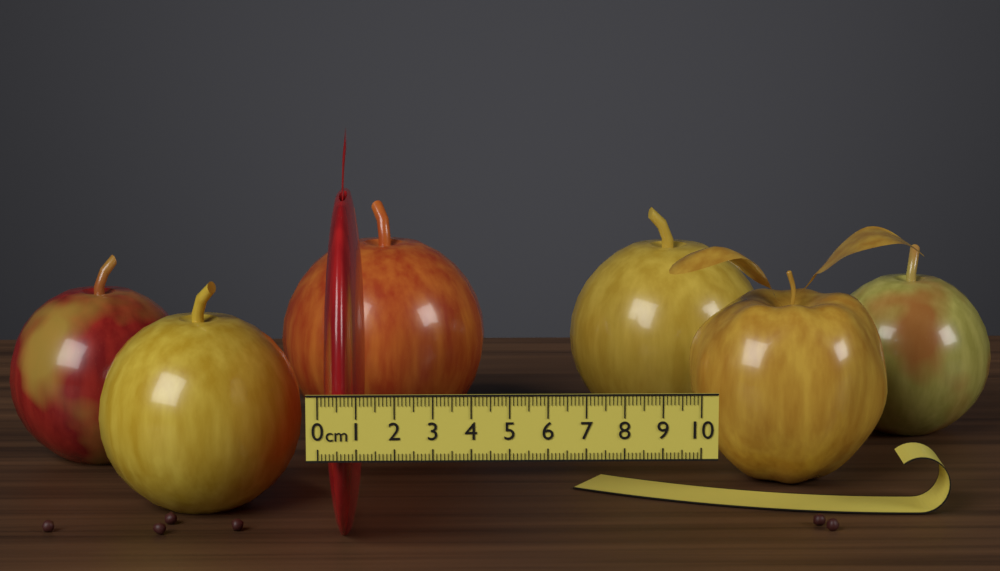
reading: 1.1 cm
